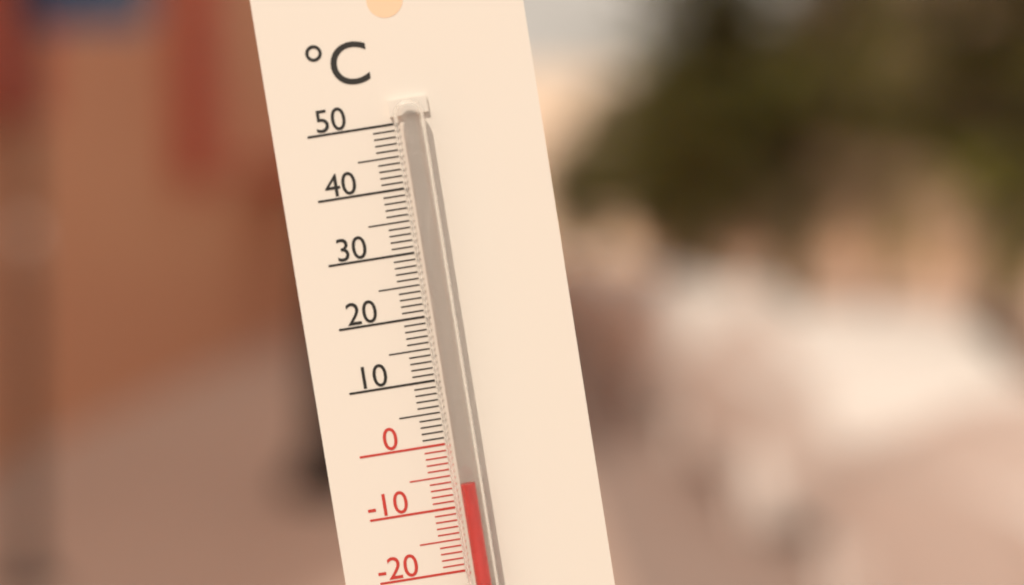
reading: -6 °C
